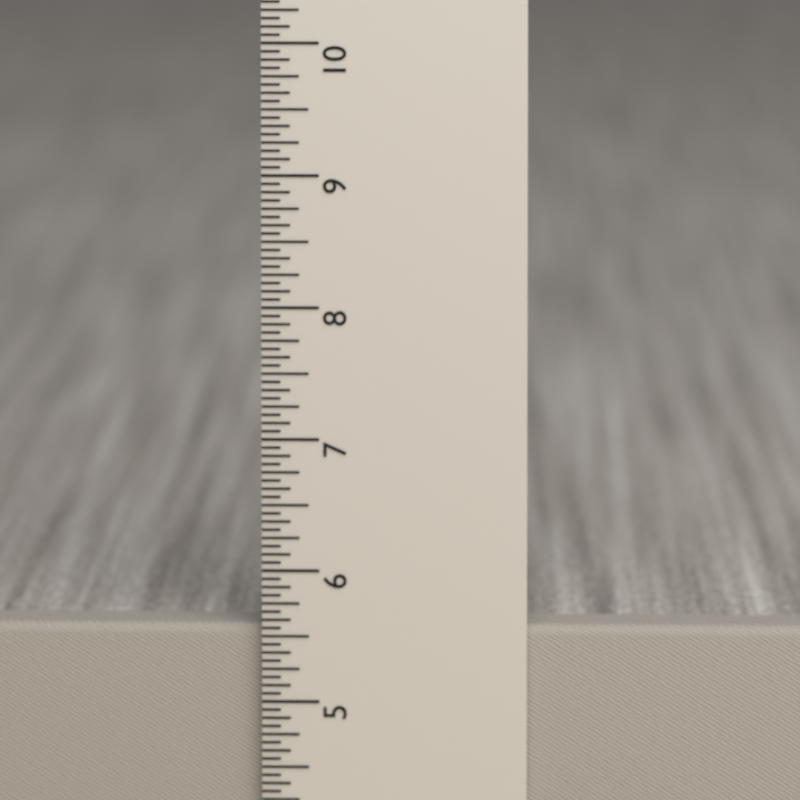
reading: 5.5625 in
